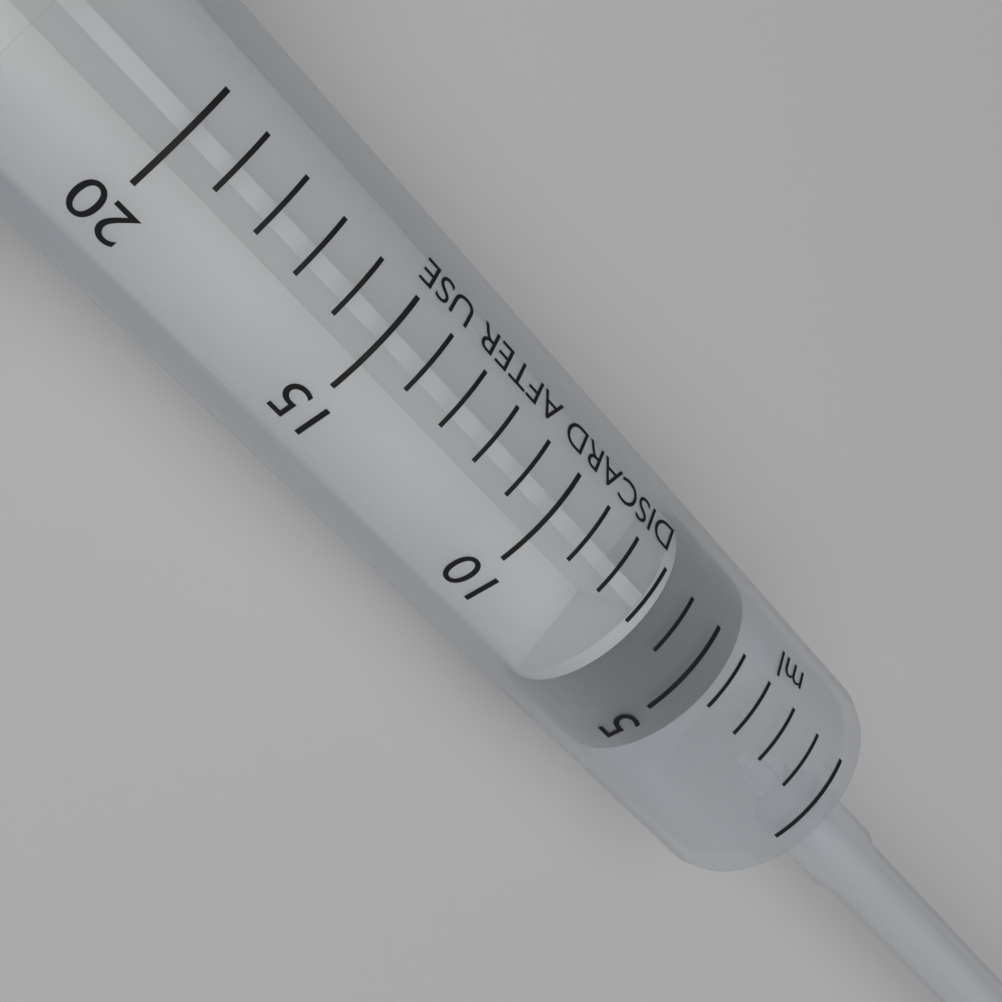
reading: 4 ml
